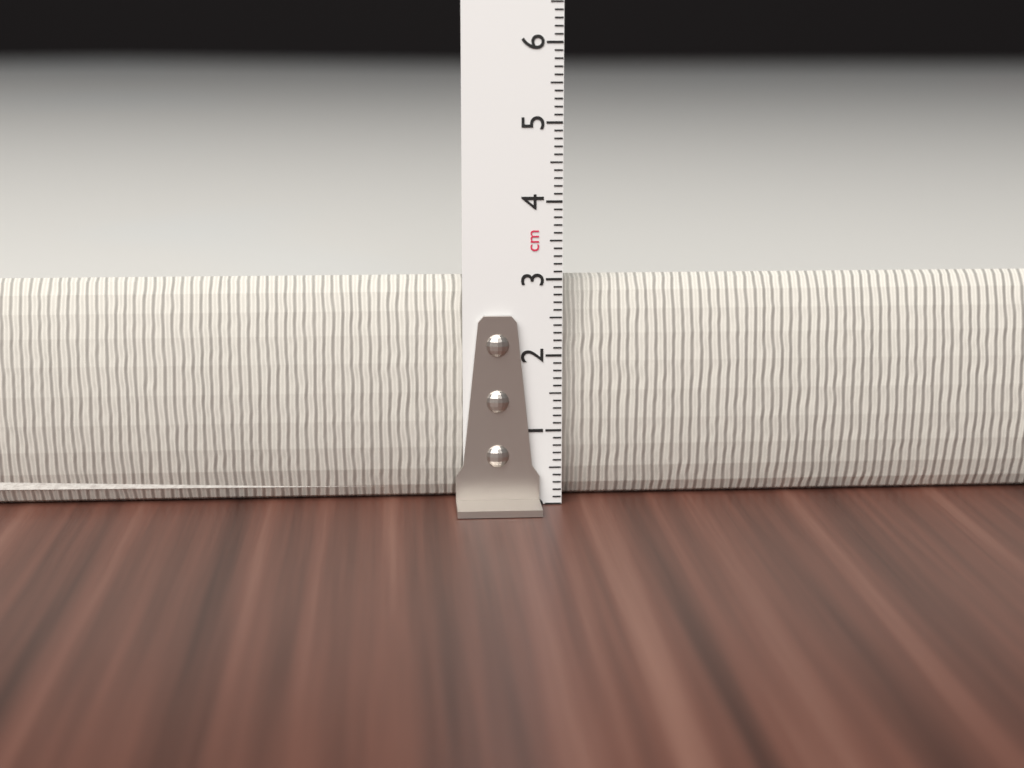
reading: 3.0 cm
